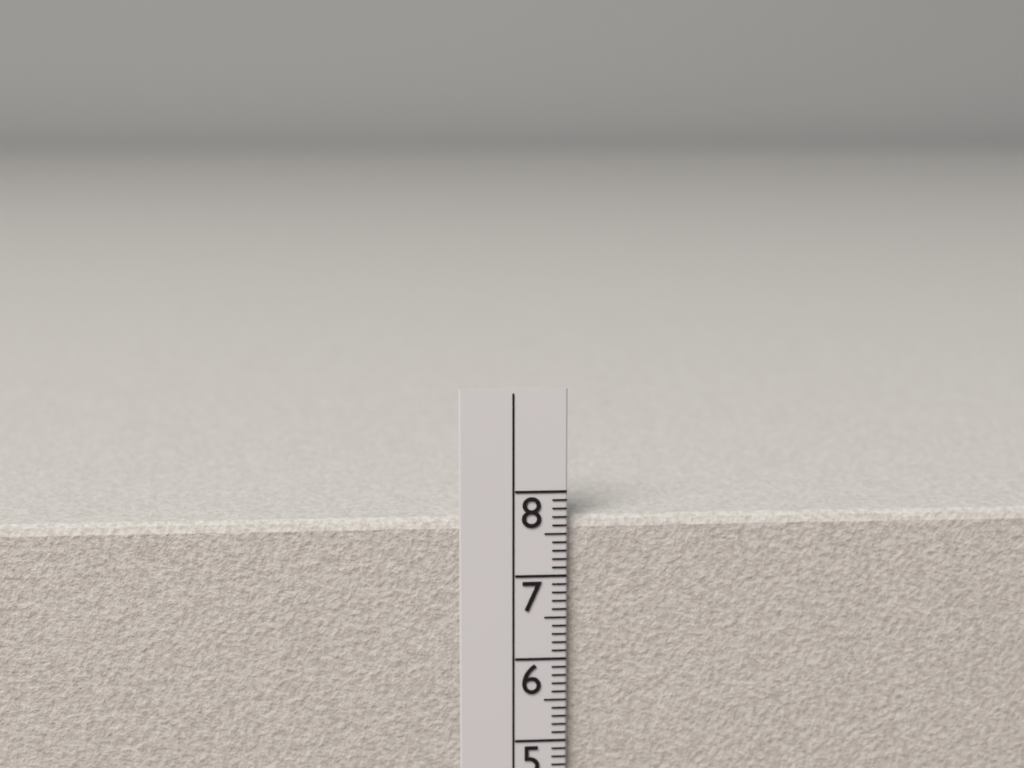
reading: 7.7 cm
